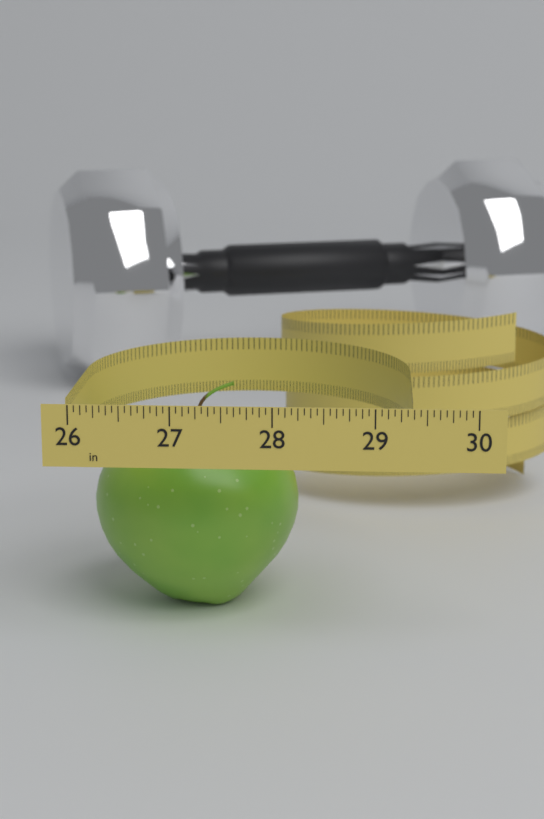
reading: 28.1875 in
